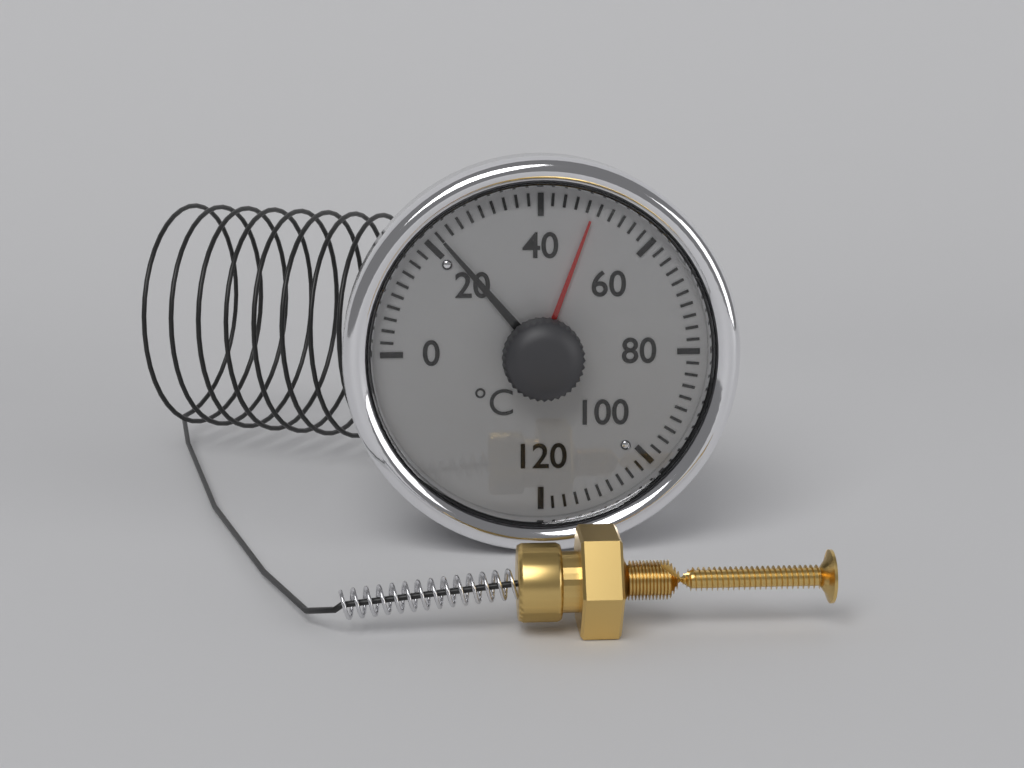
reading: 22 °C
